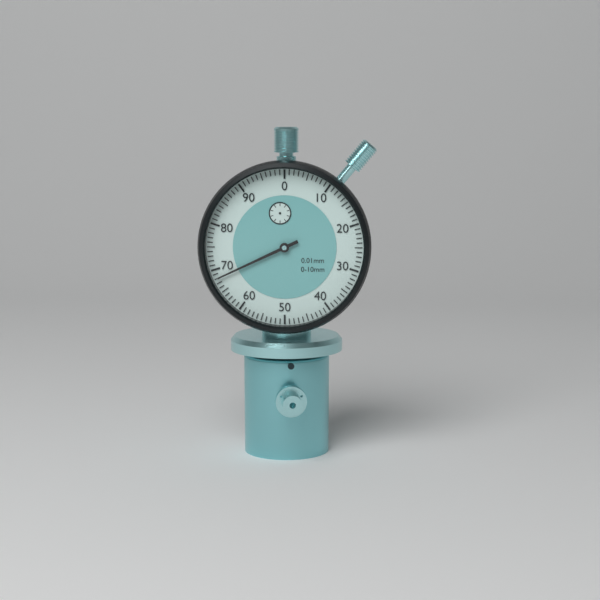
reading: 0.68 mm
